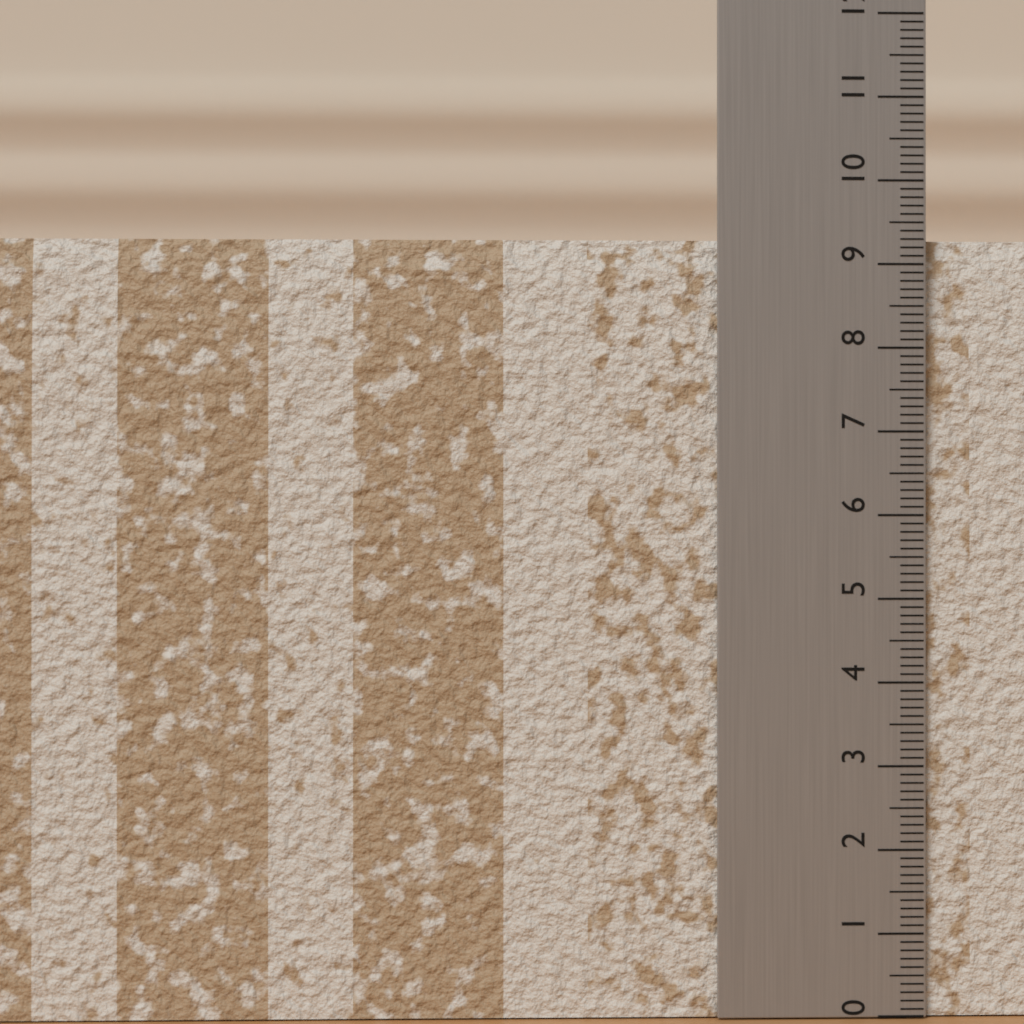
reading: 9.3 (no unit)
